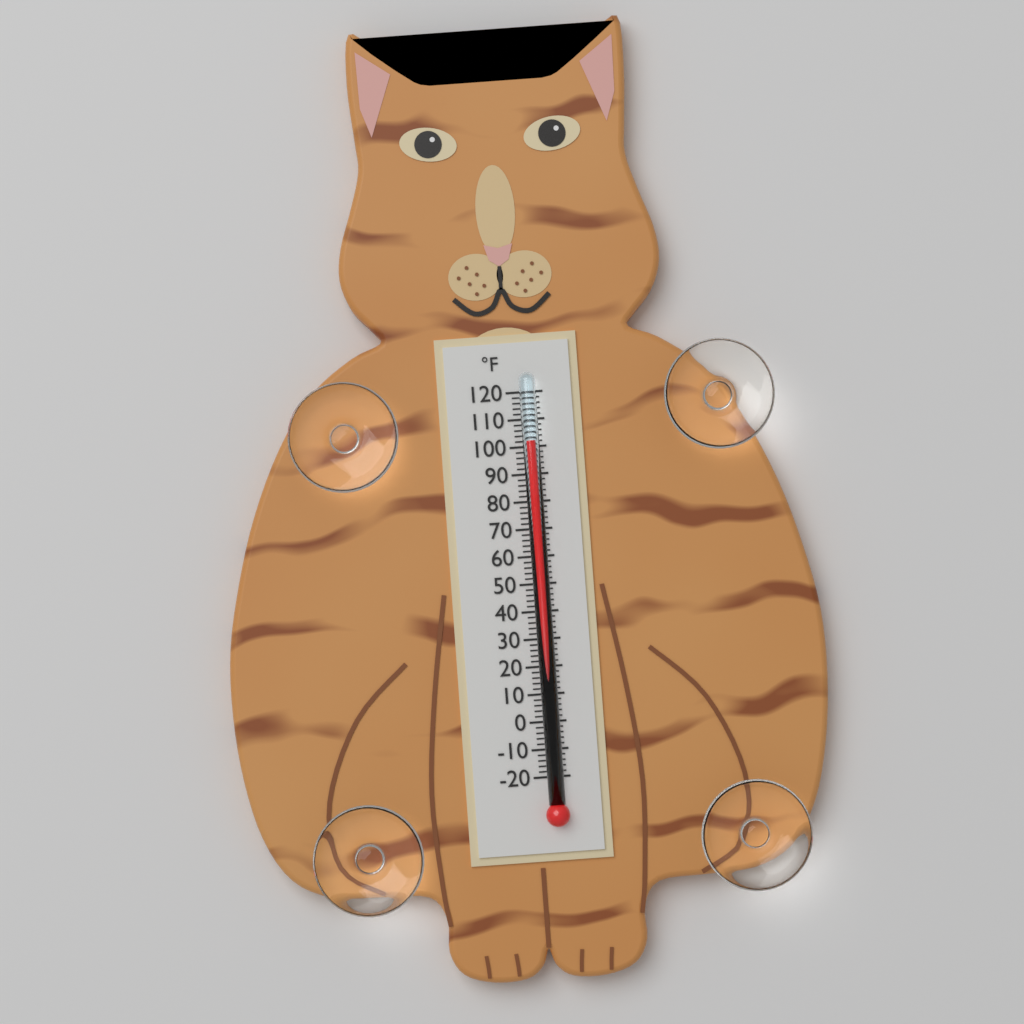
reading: 102 °F
